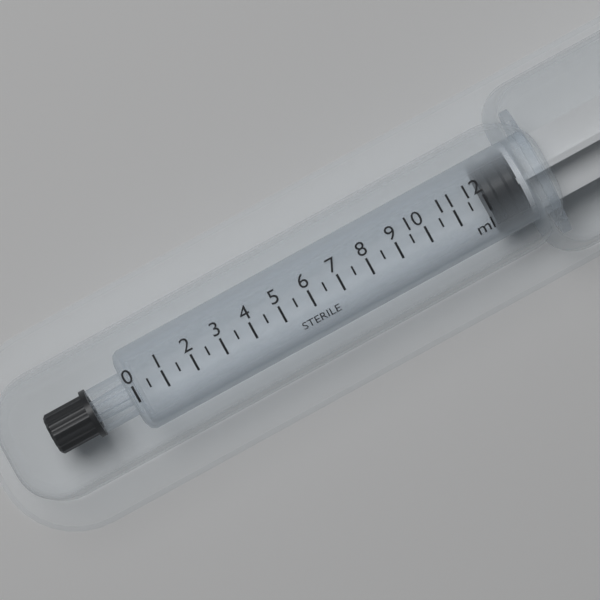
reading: 12.0 ml
